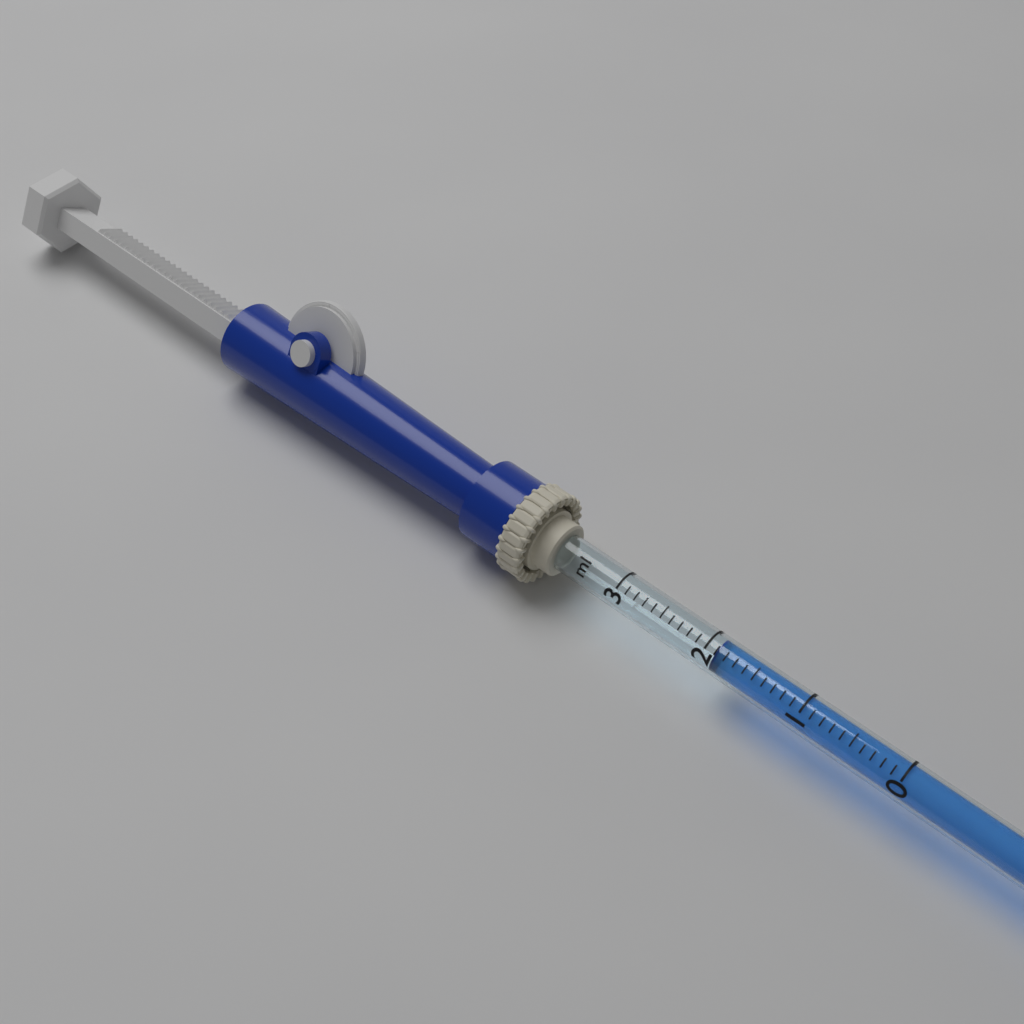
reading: 1.9 ml
